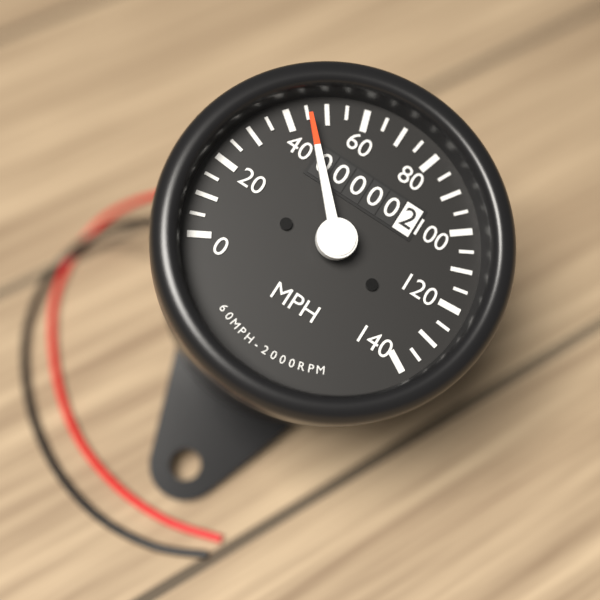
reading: 45 MPH
